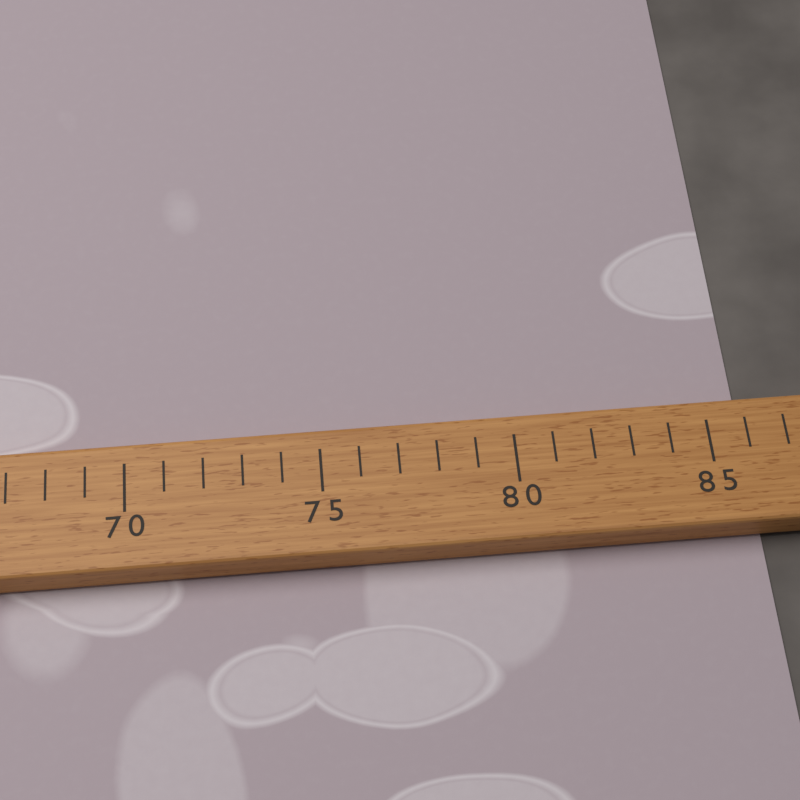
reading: 86 (no unit)
